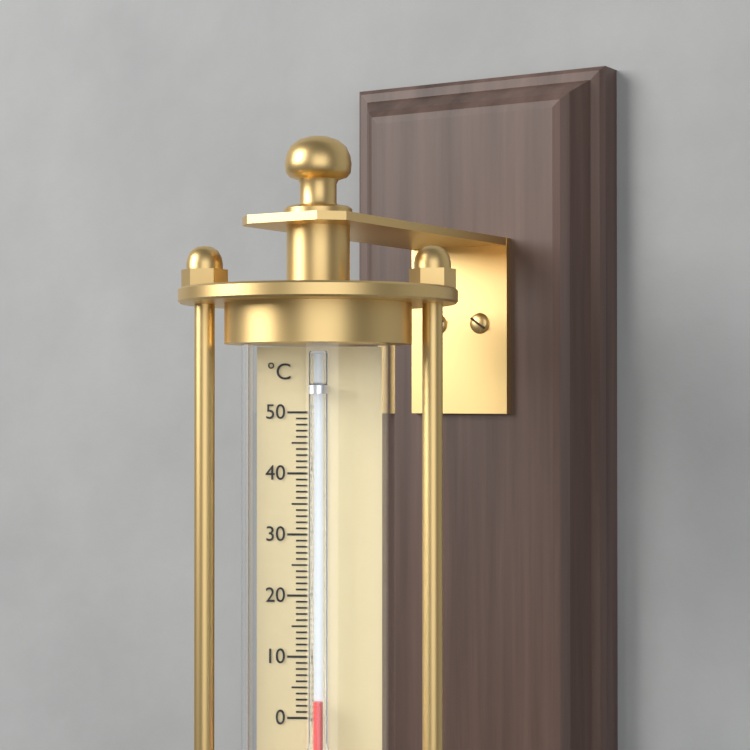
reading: 3 °C
